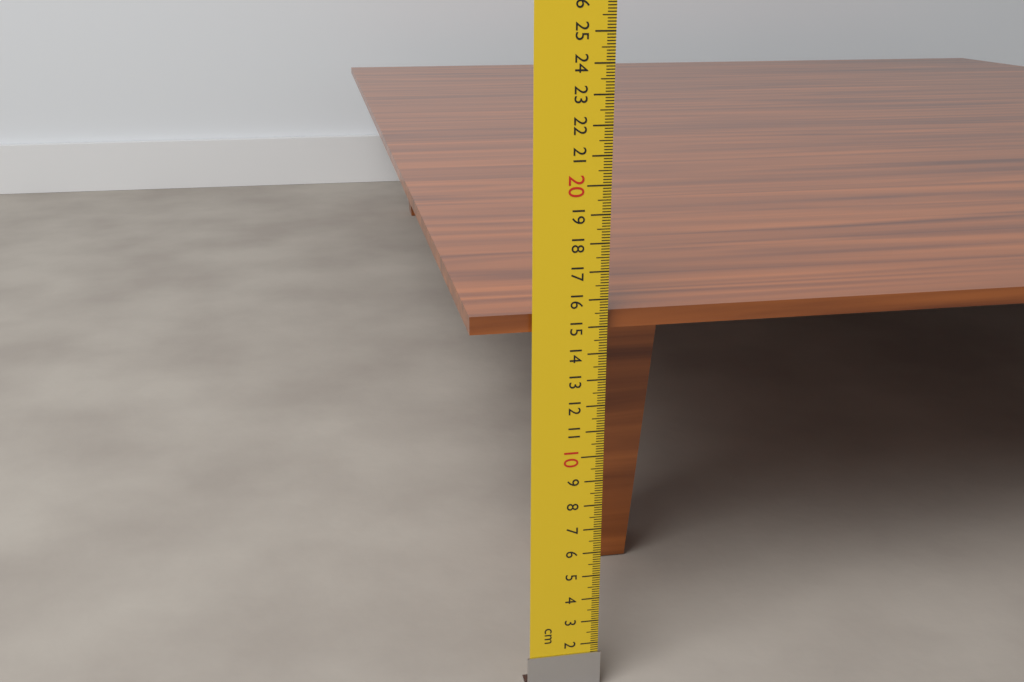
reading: 15.5 cm
